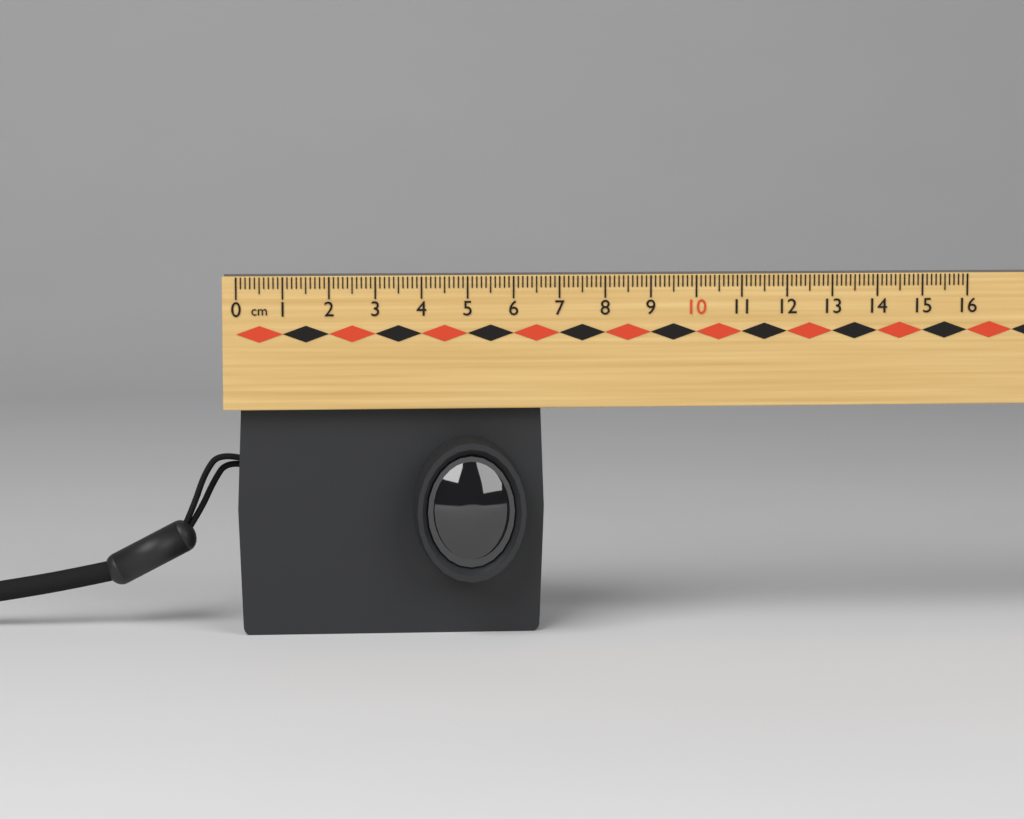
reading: 6.7 cm
